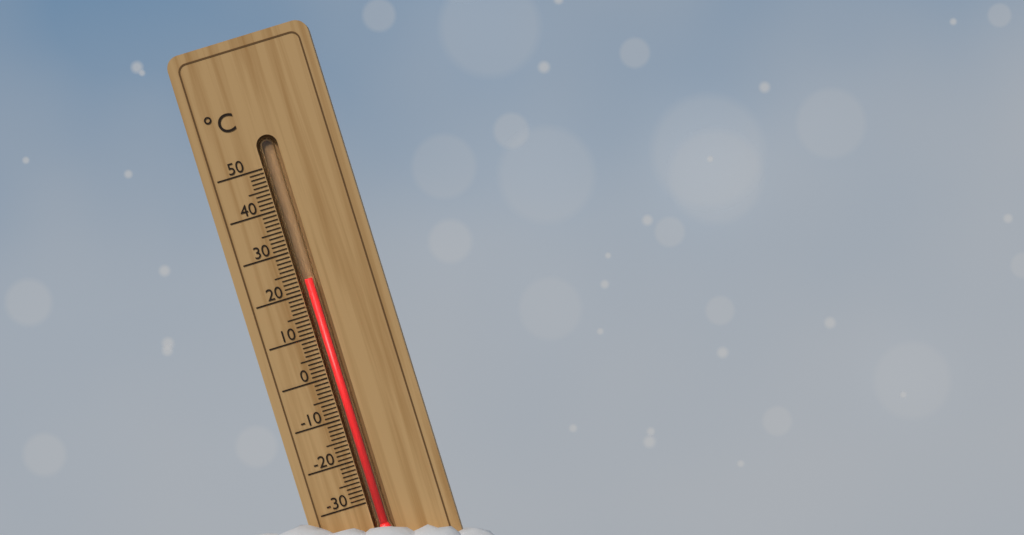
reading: 23 °C
